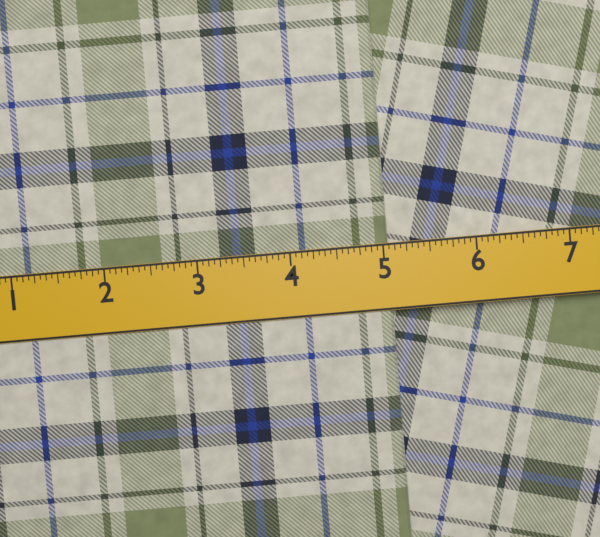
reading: 5.0625 in
